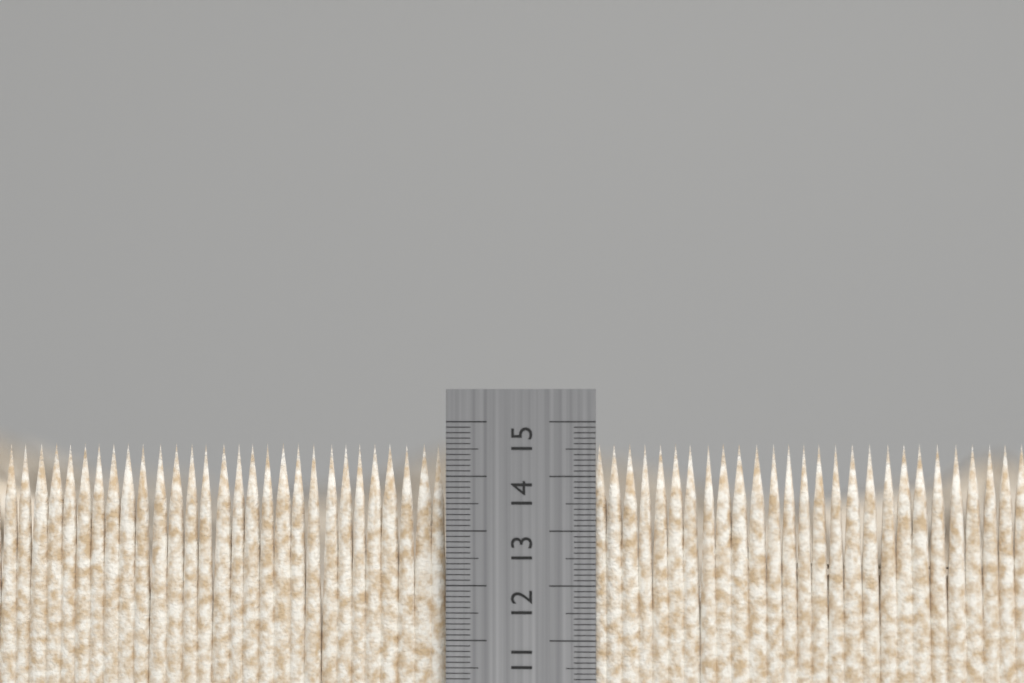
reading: 14.6 cm
